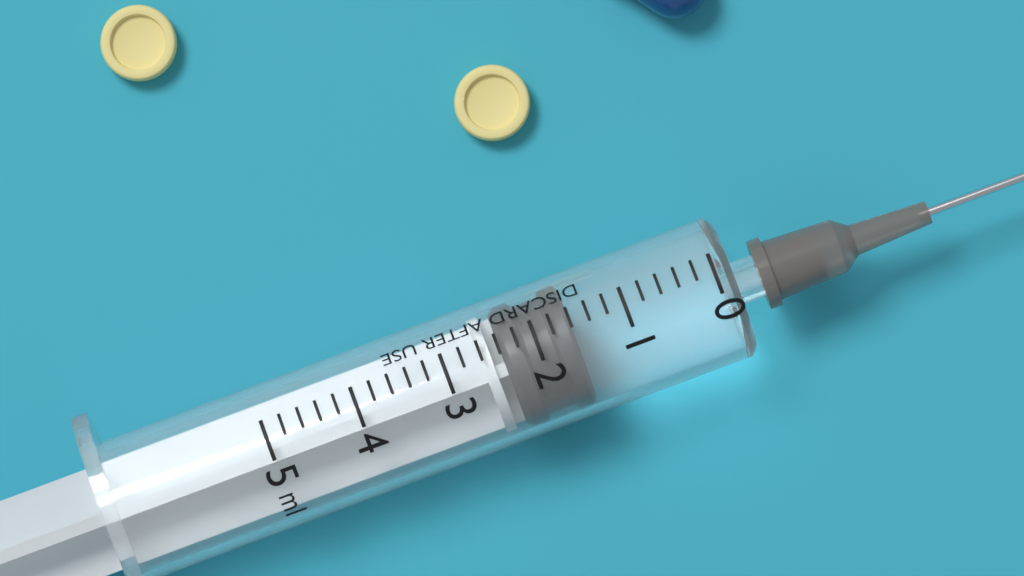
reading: 1.6 ml
